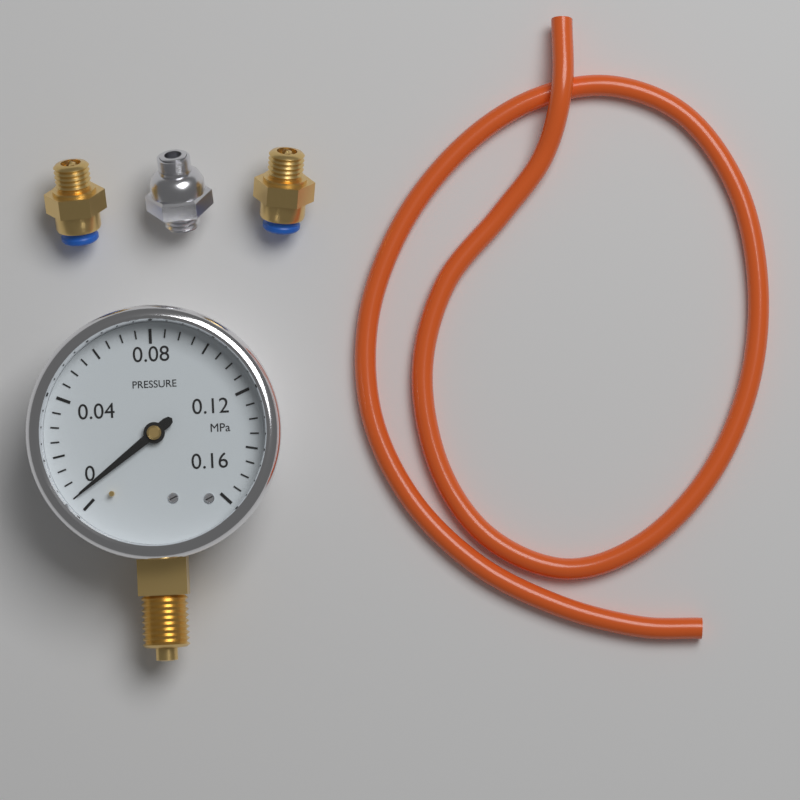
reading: 0.005 MPa
